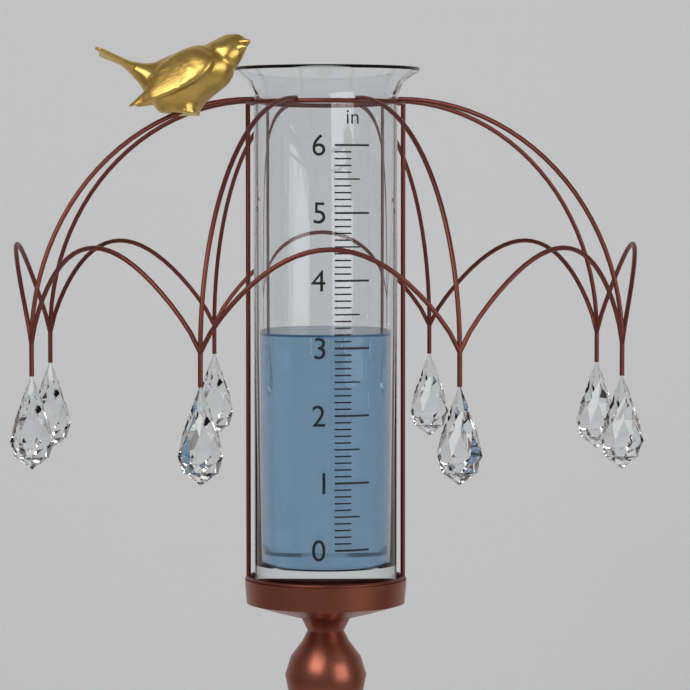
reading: 3.2 in
